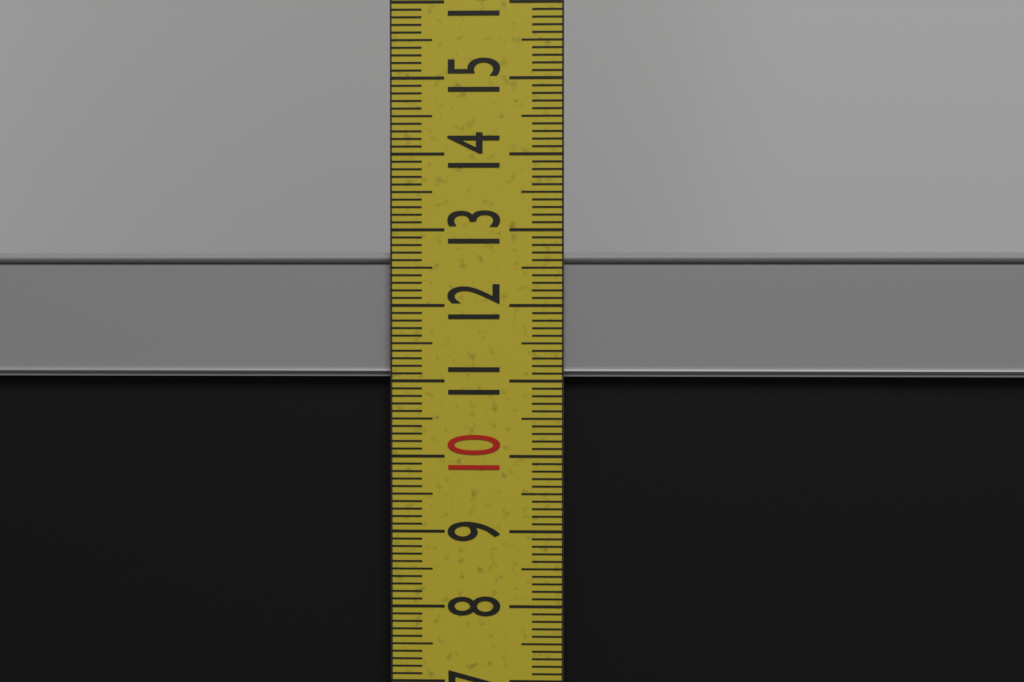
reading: 12.7 cm
